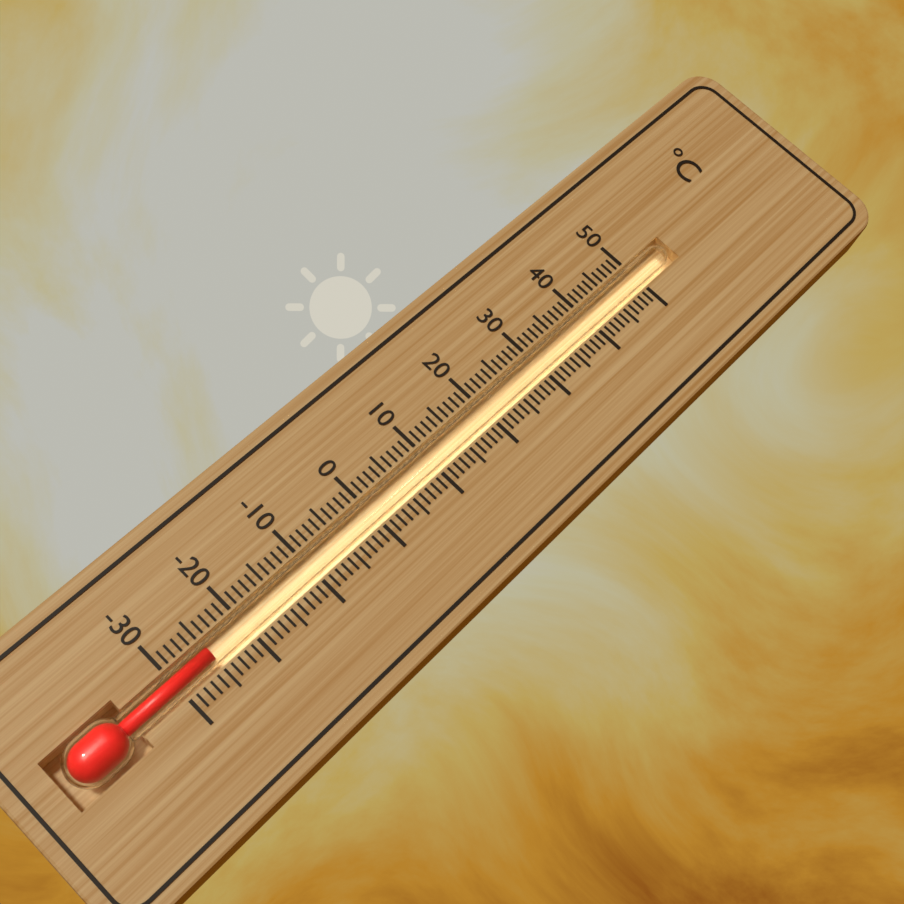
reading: -25 °C
